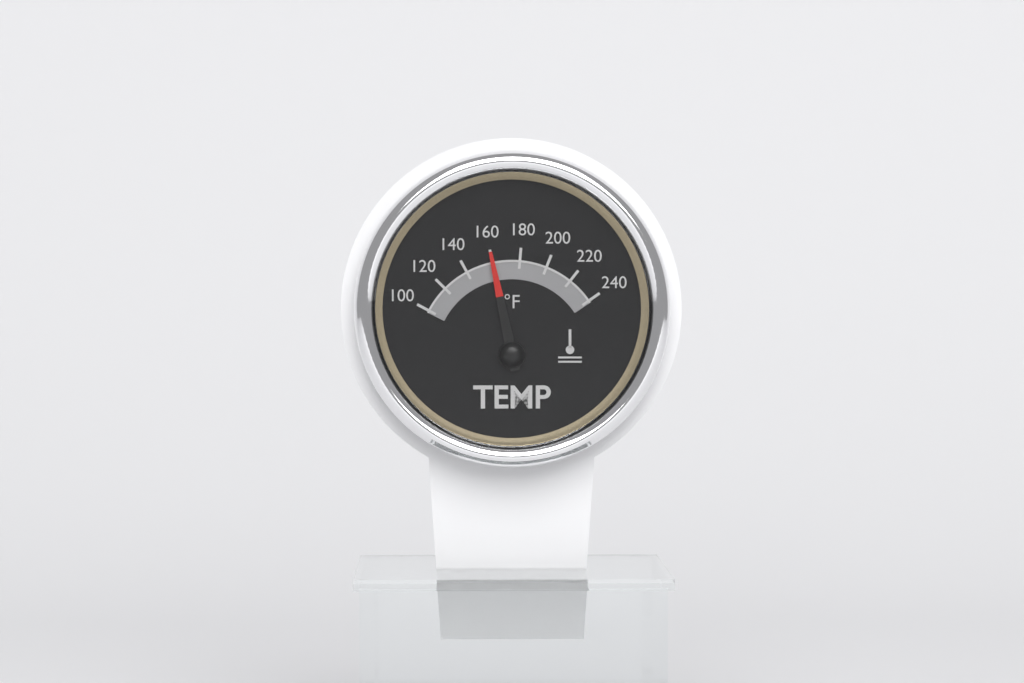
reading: 160 °F
